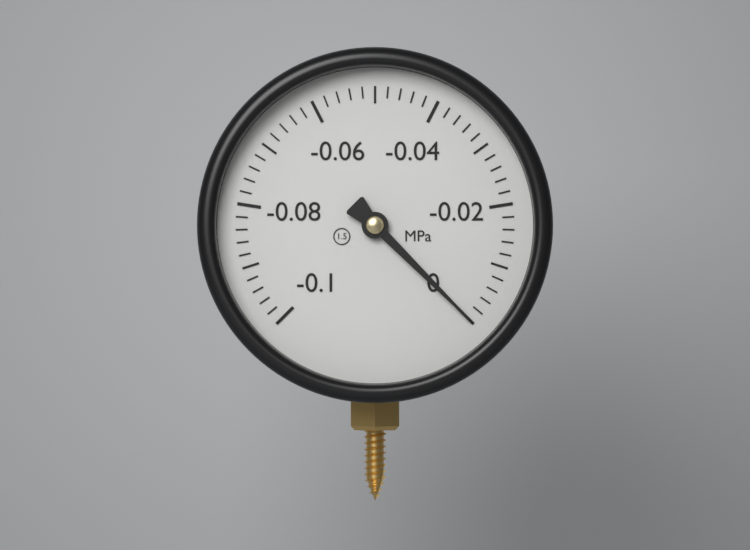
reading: 0.000 MPa
